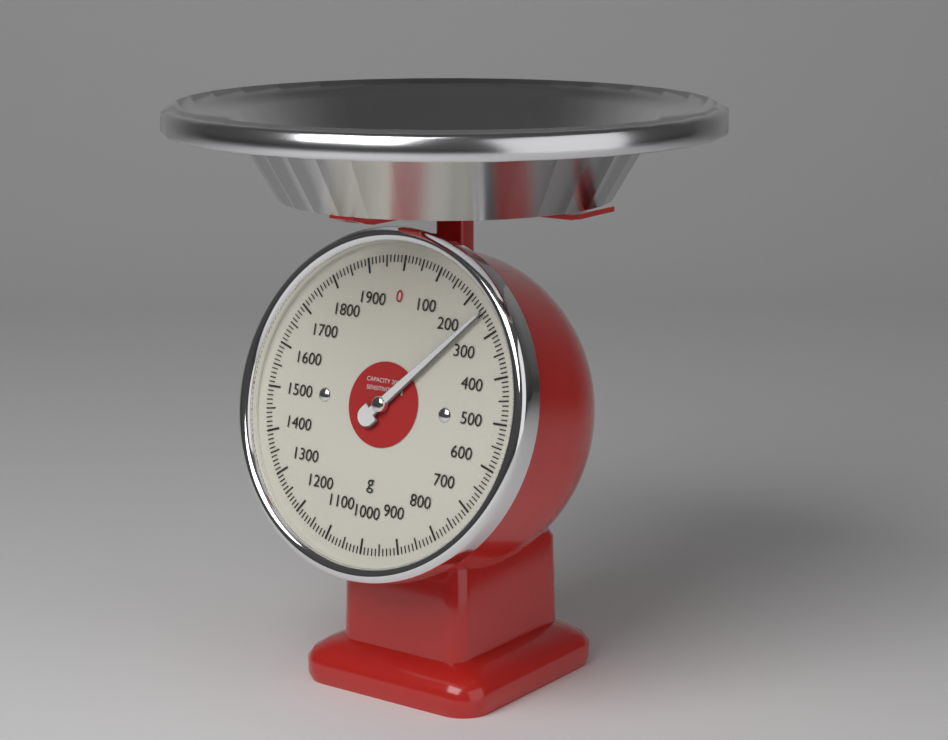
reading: 250 g
